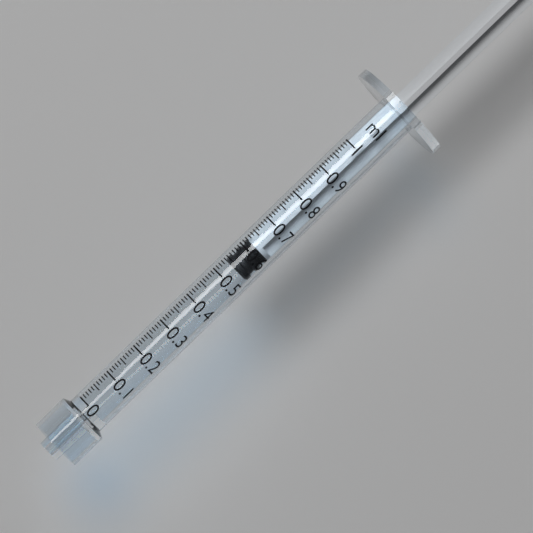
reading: 0.54 ml
